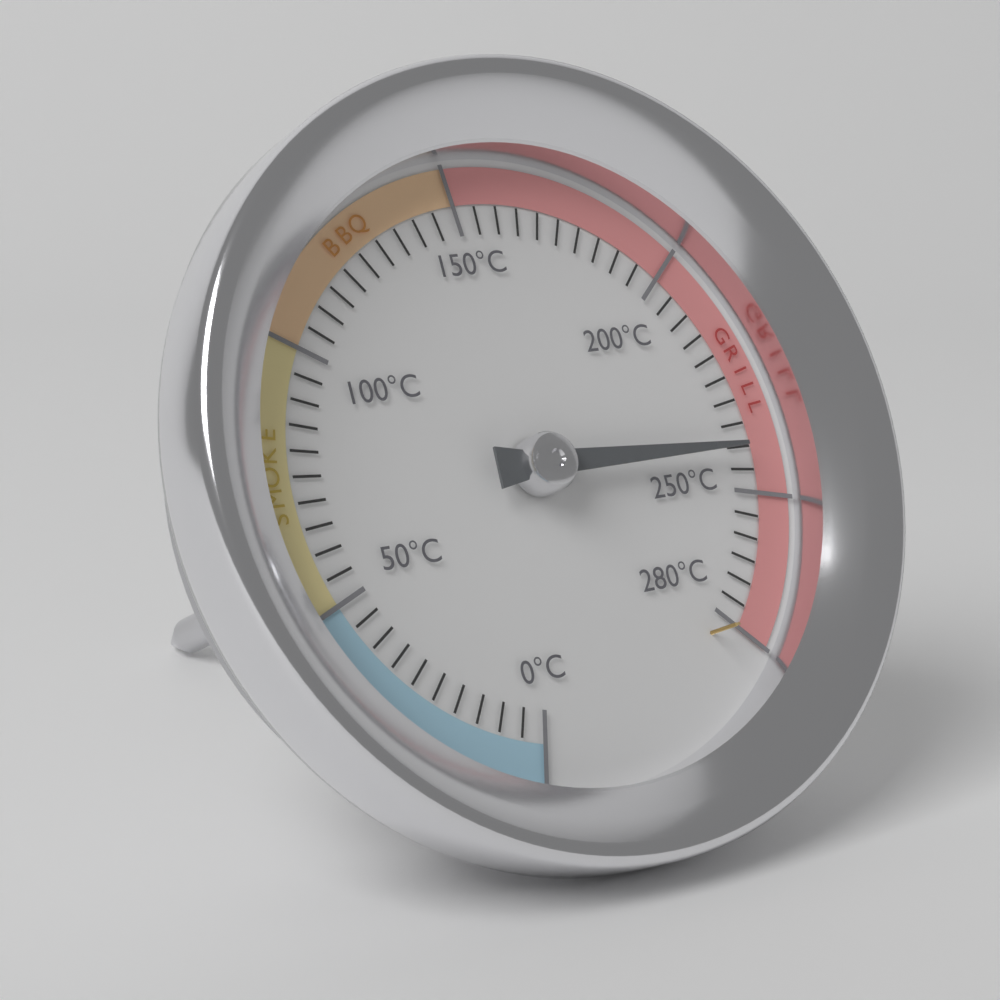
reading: 240 °C
